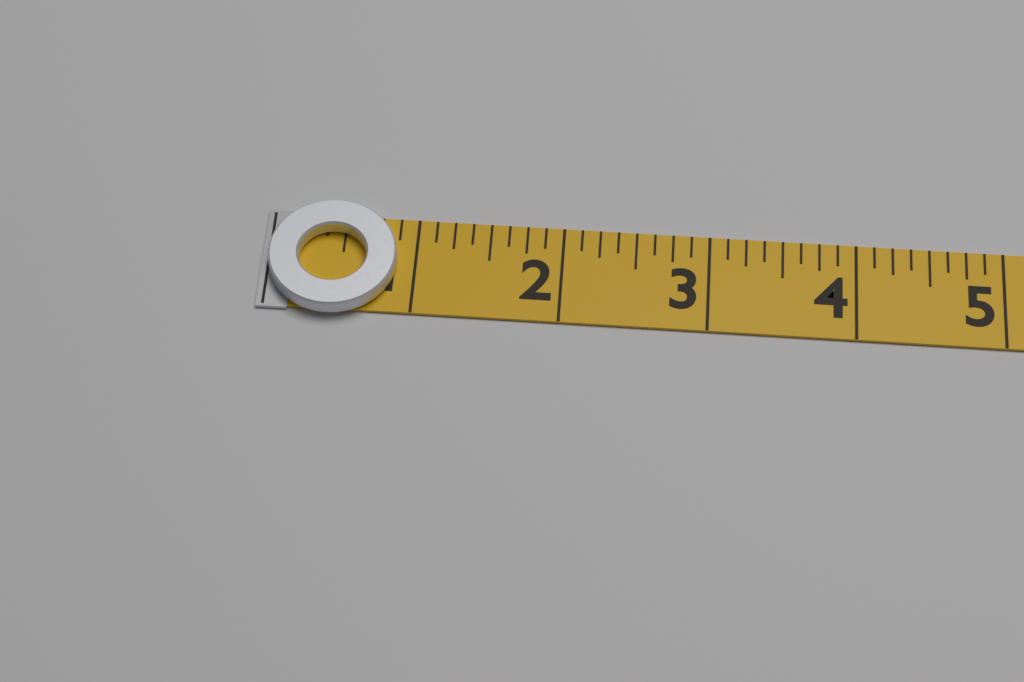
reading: 0.875 (no unit)
